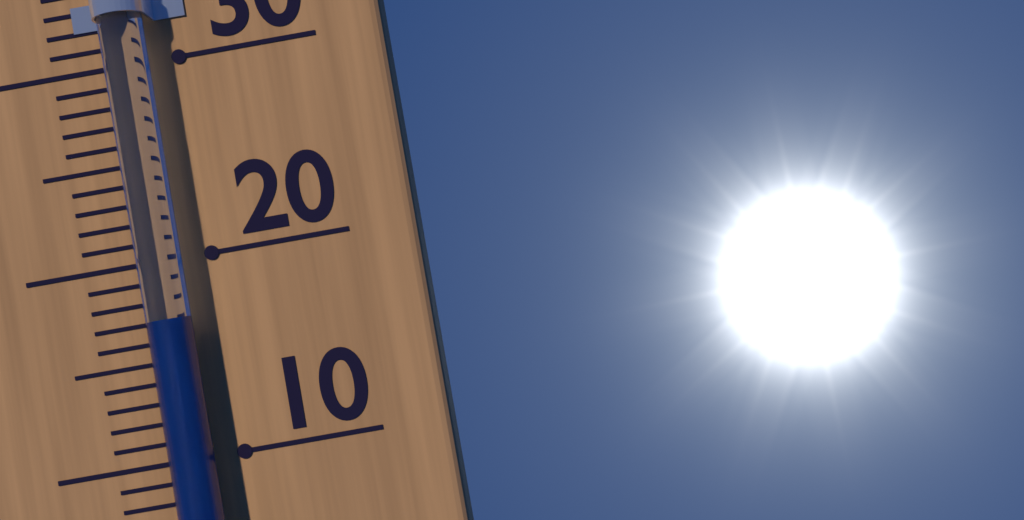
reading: 17 °C
